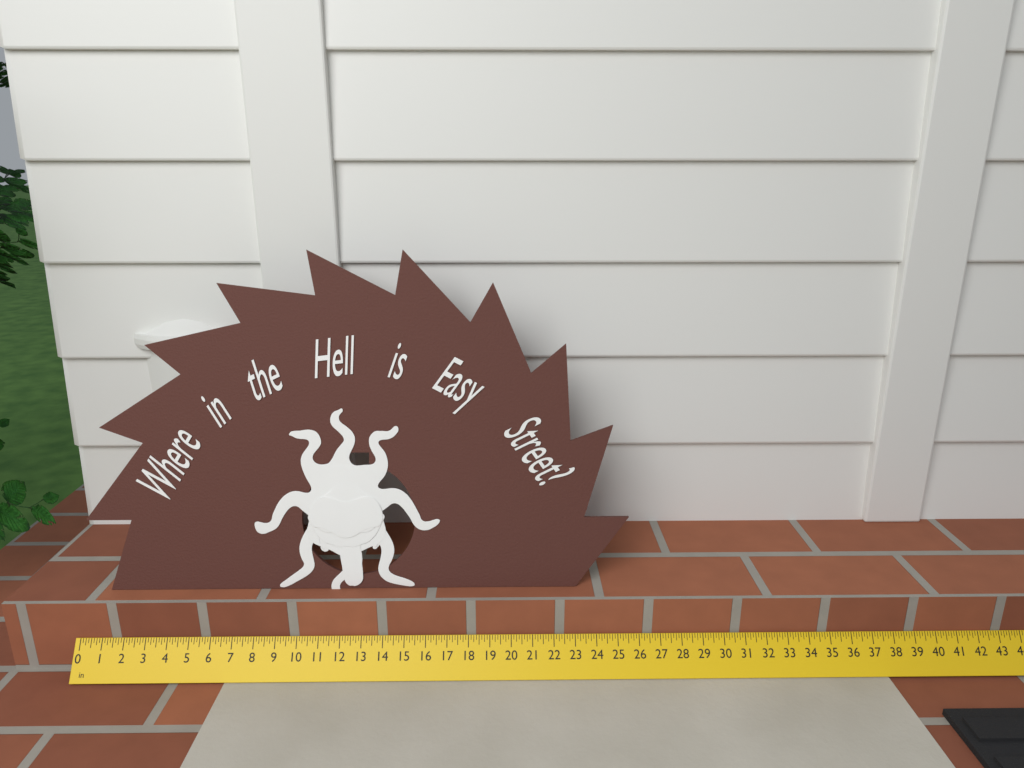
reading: 25.625 in
